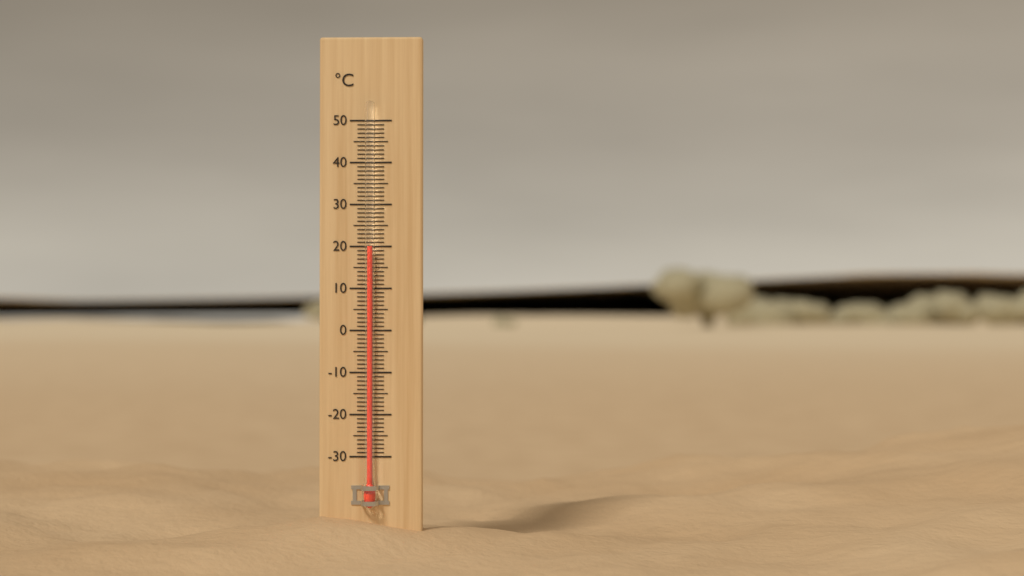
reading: 20 °C
